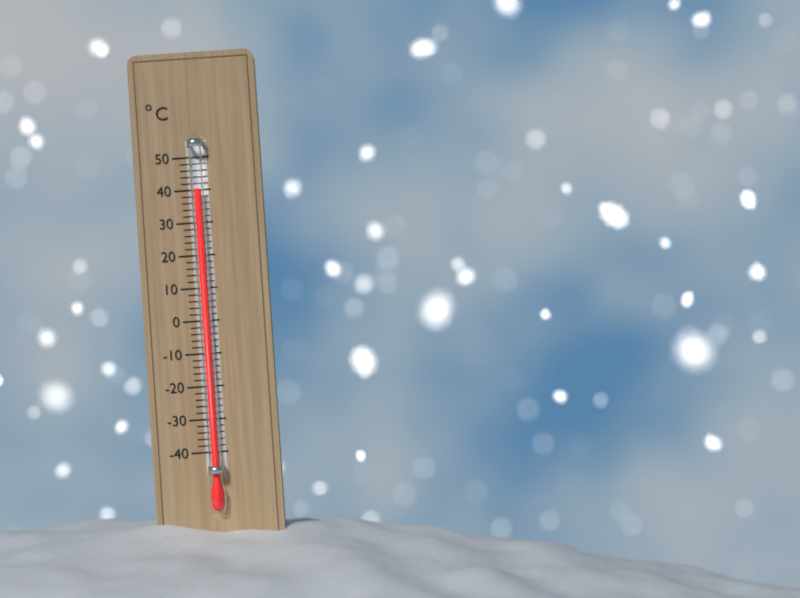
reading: 40 °C
